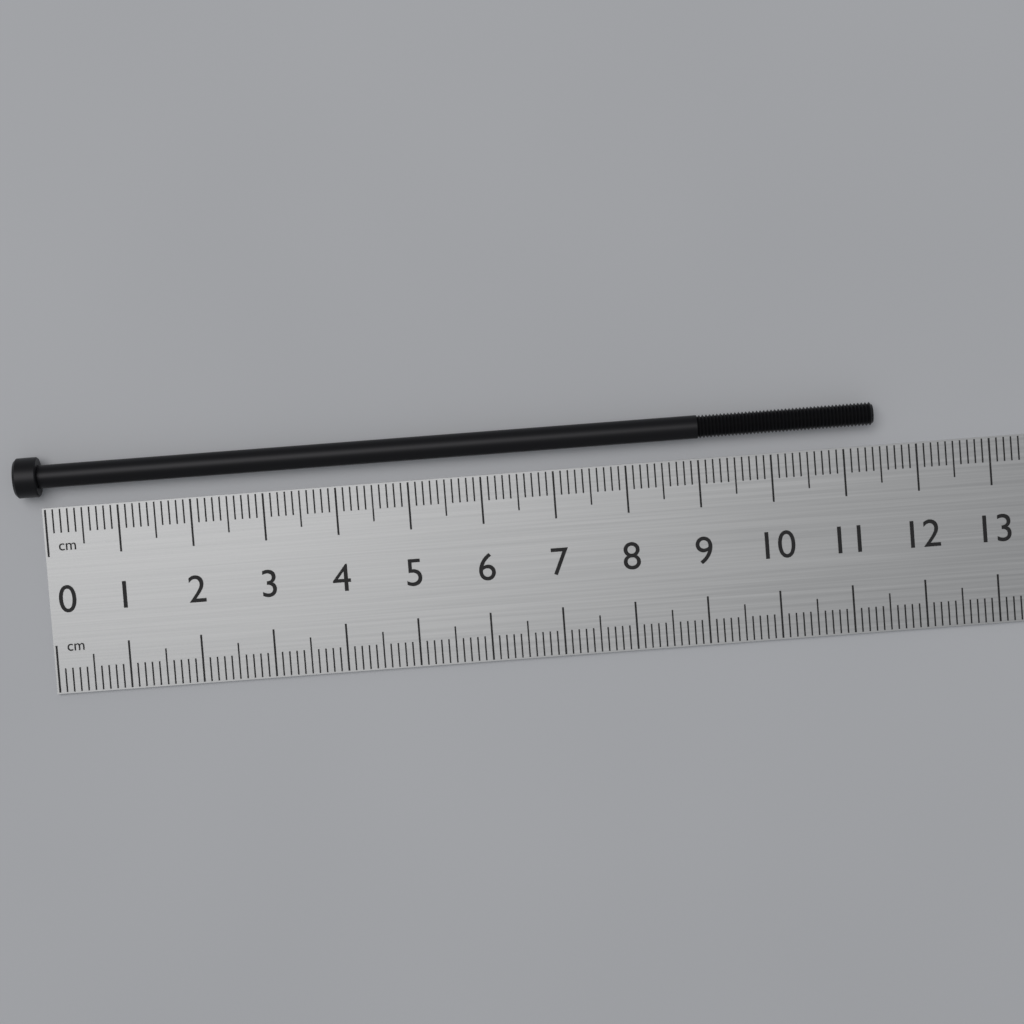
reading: 11.4 cm
